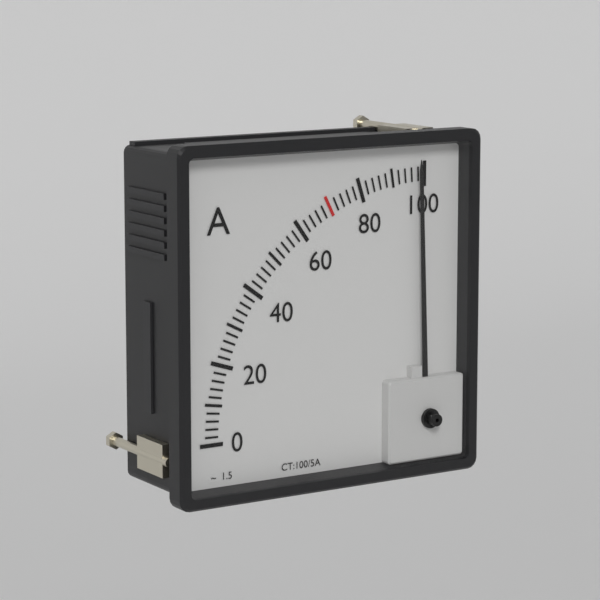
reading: 98 A
